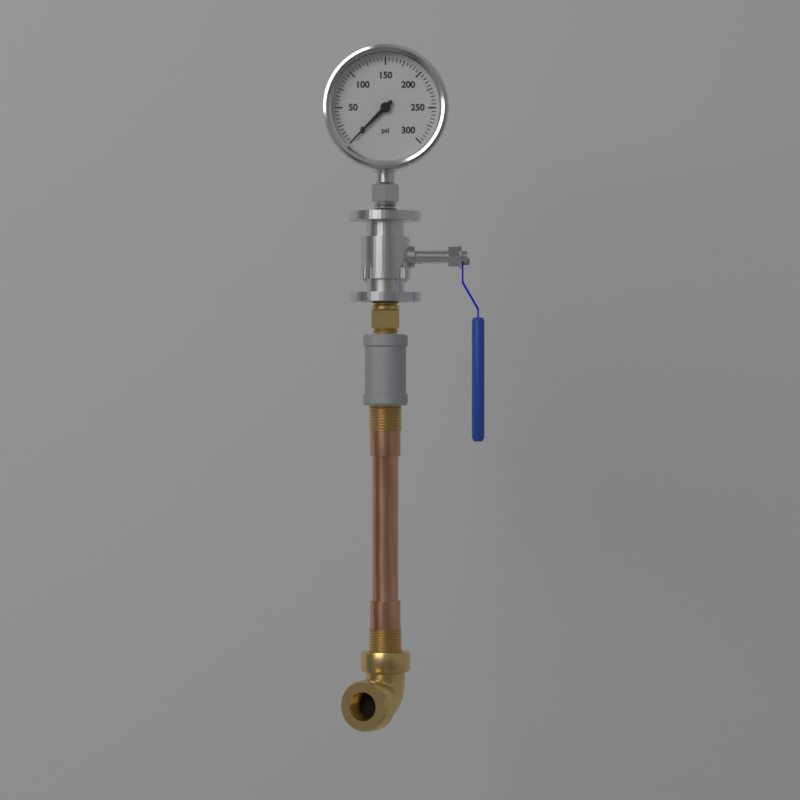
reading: 0 psi
